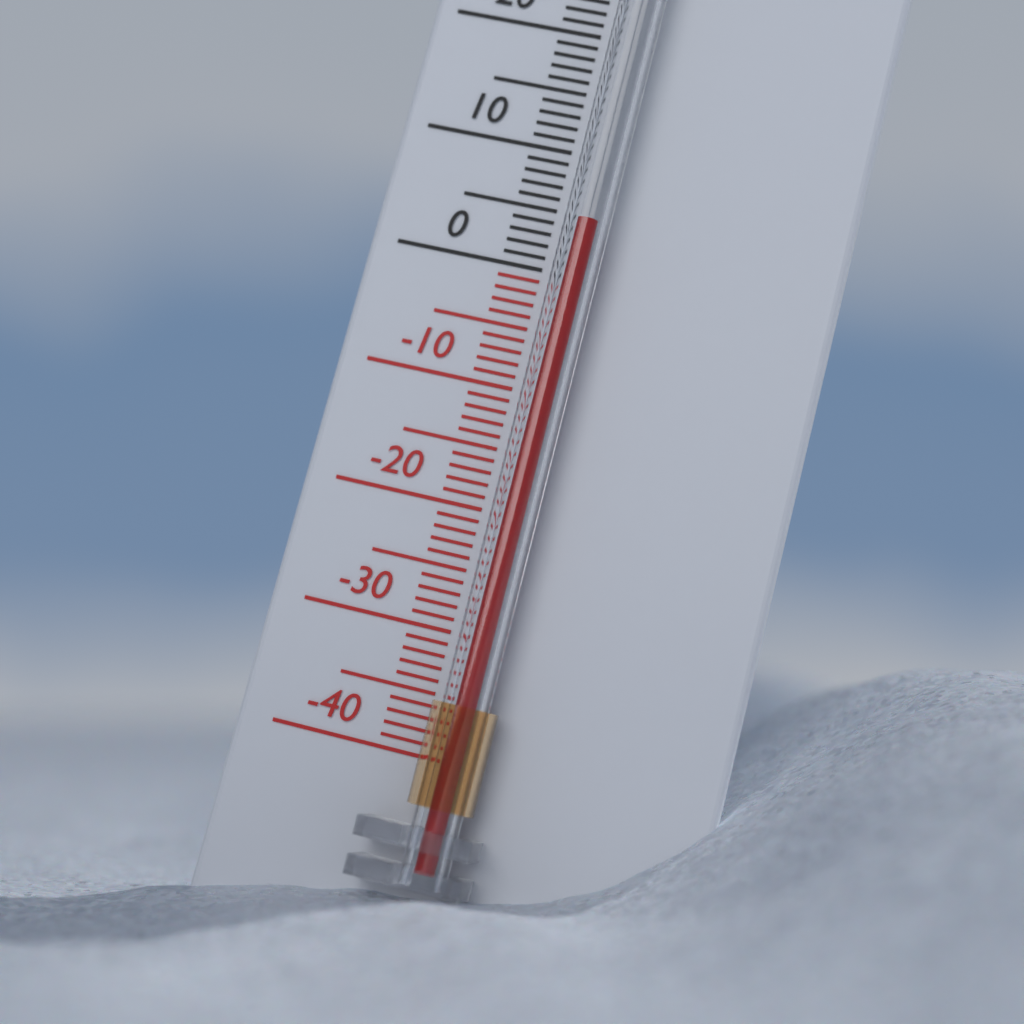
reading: 4 °C
